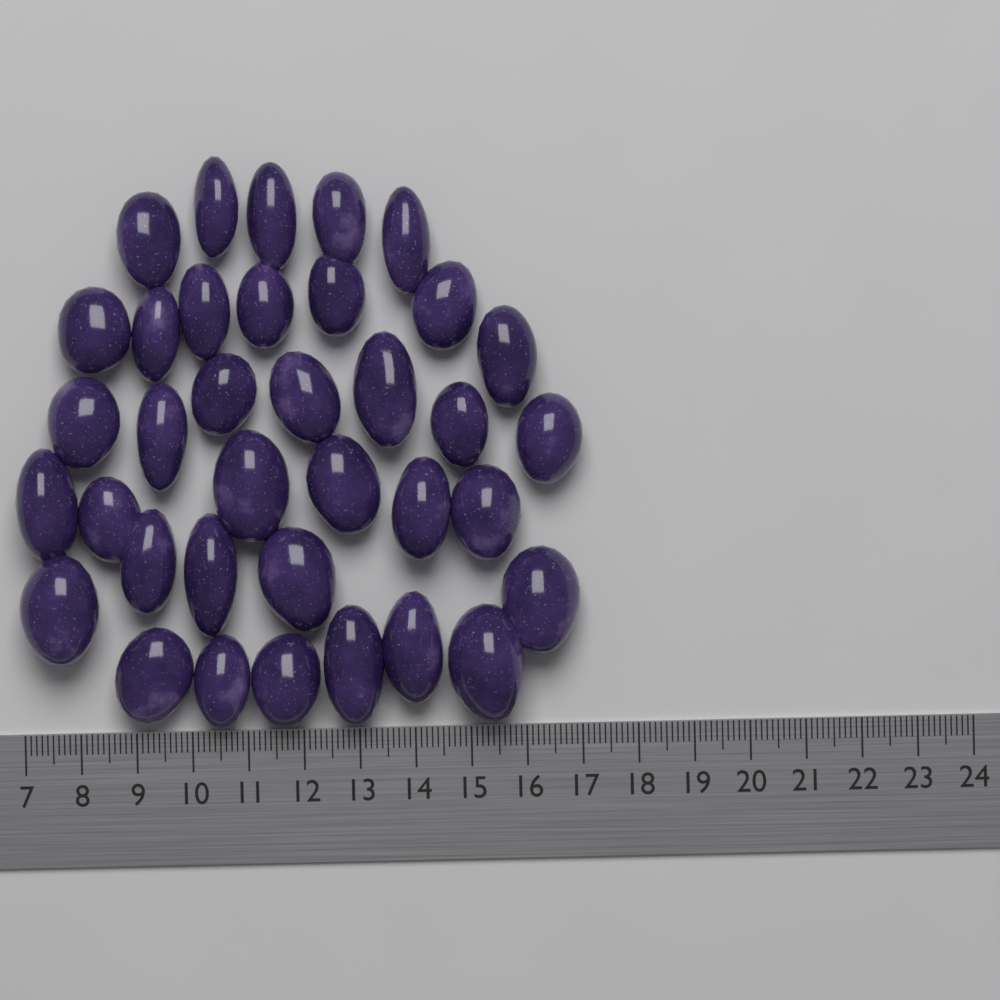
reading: 17.1 (no unit)
